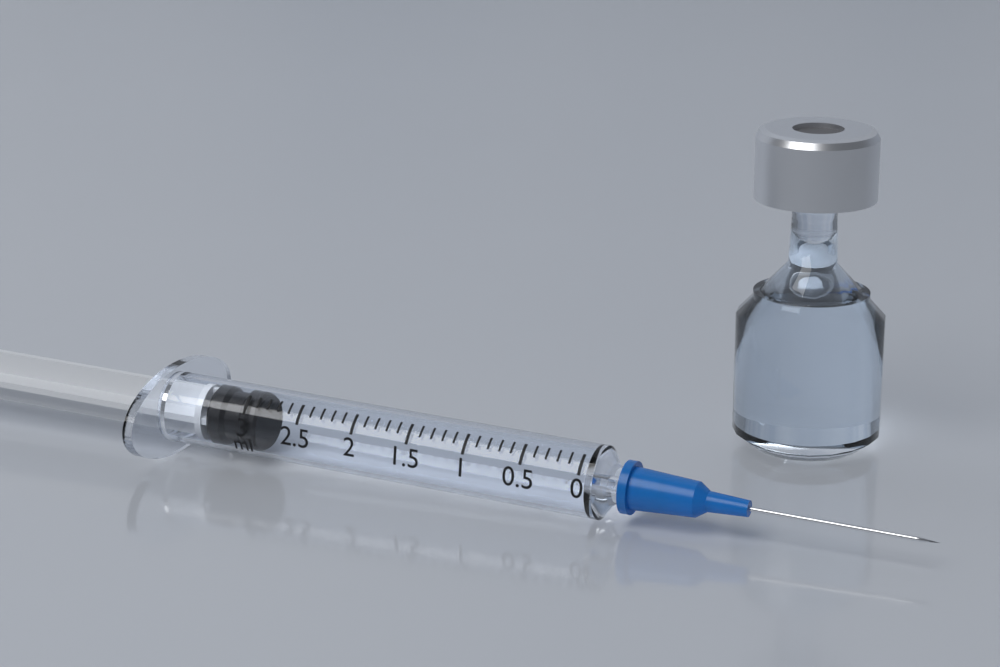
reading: 2.9 ml
